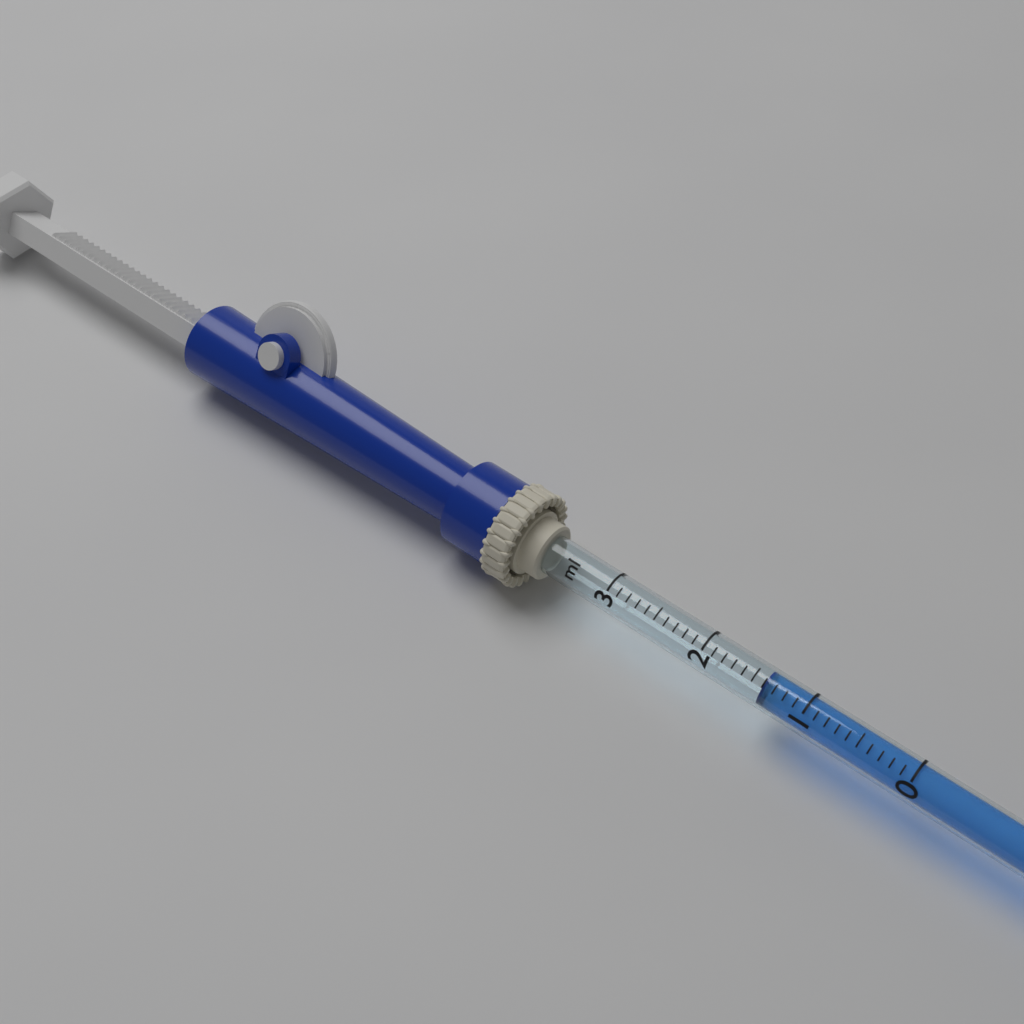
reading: 1.4 ml
